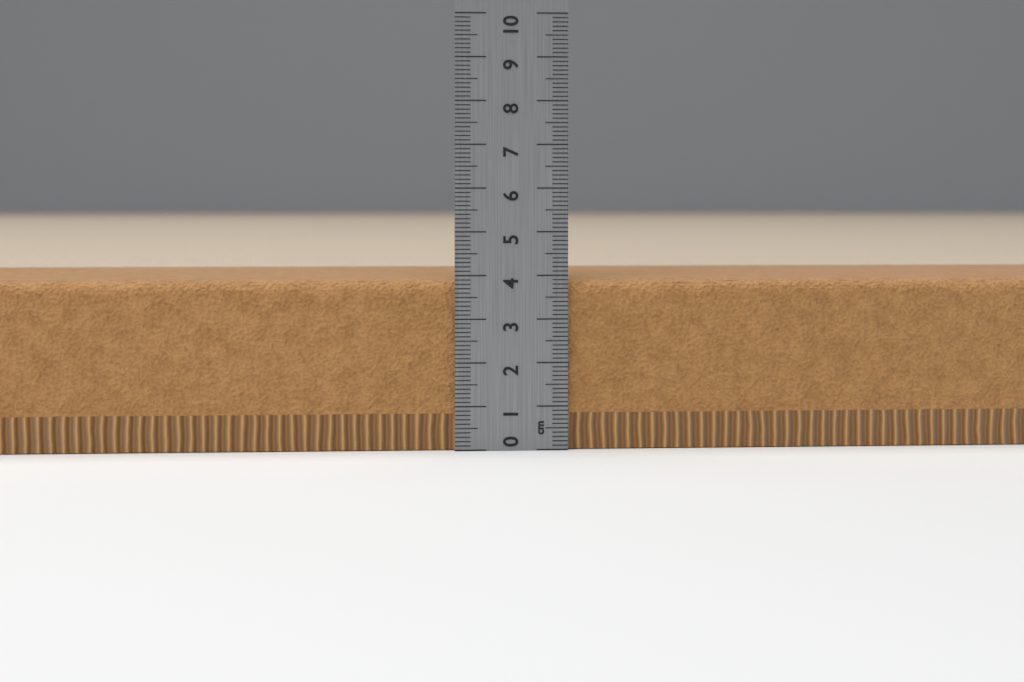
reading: 3.9 cm
